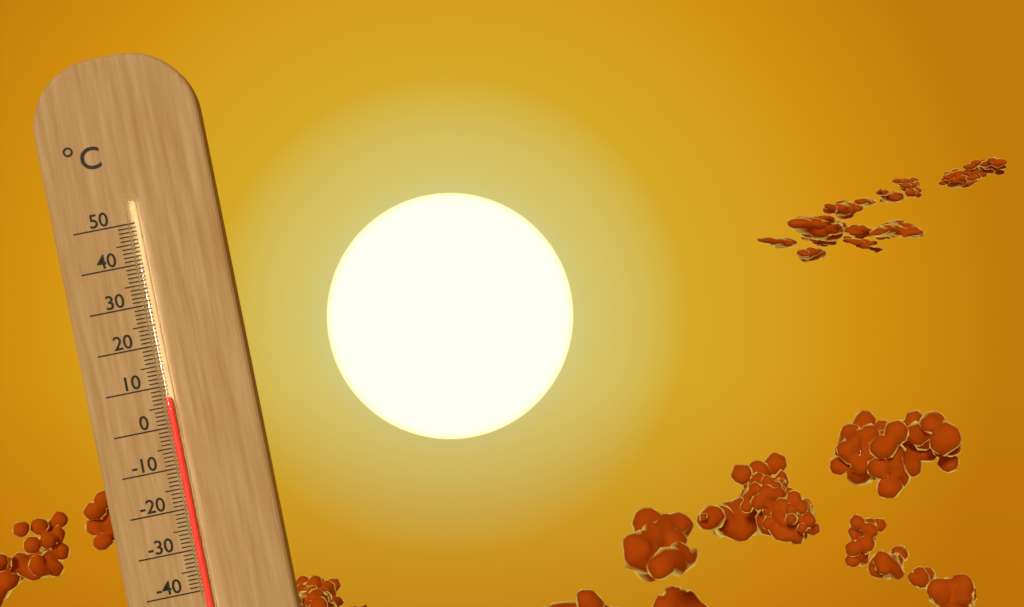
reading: 7 °C
